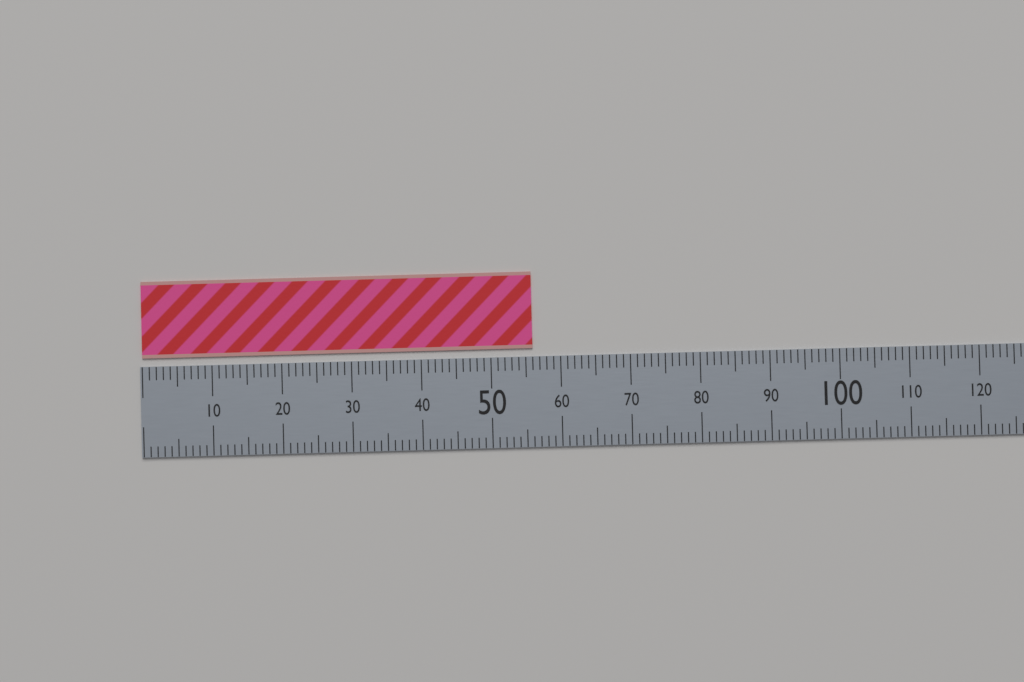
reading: 56 (no unit)
